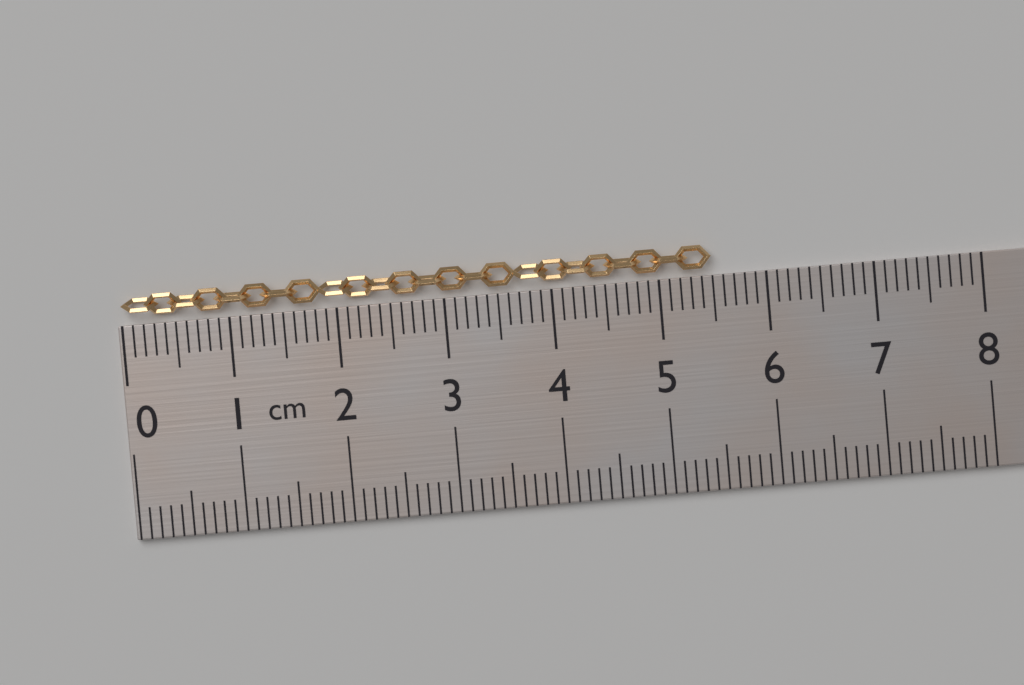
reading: 5.5 cm
